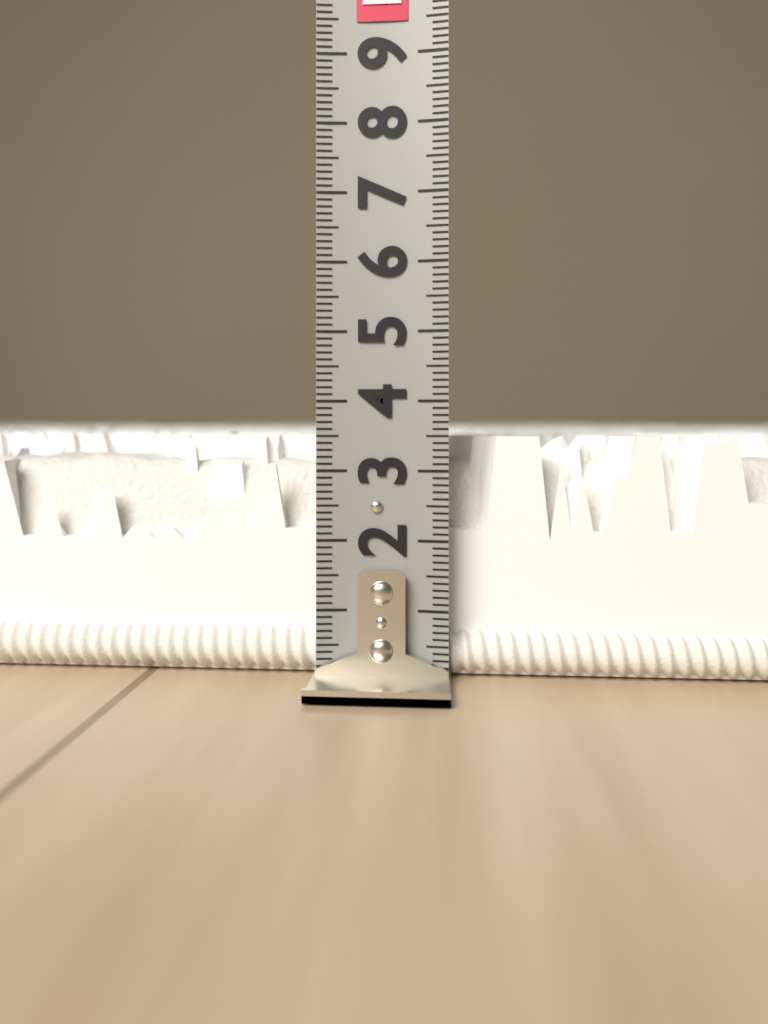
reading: 3.5 (no unit)
